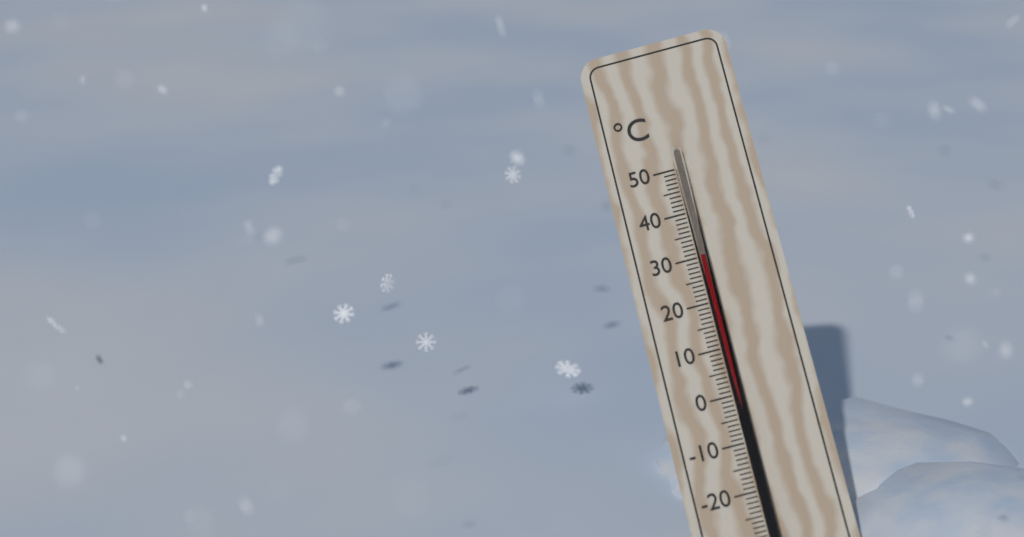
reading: 30 °C
